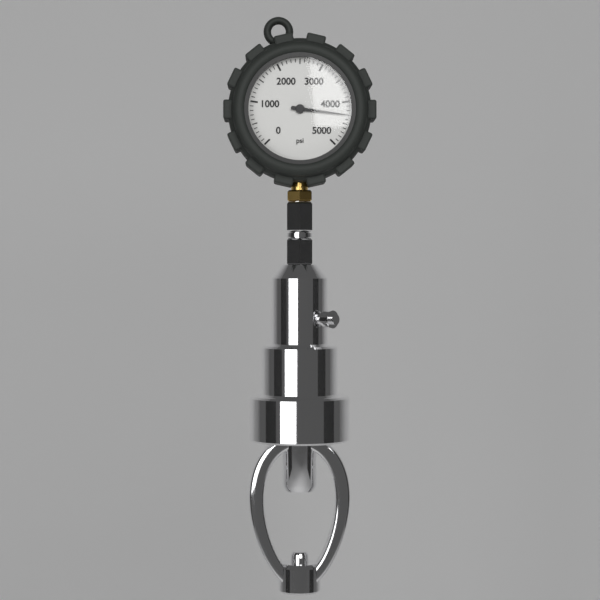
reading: 4300 psi
